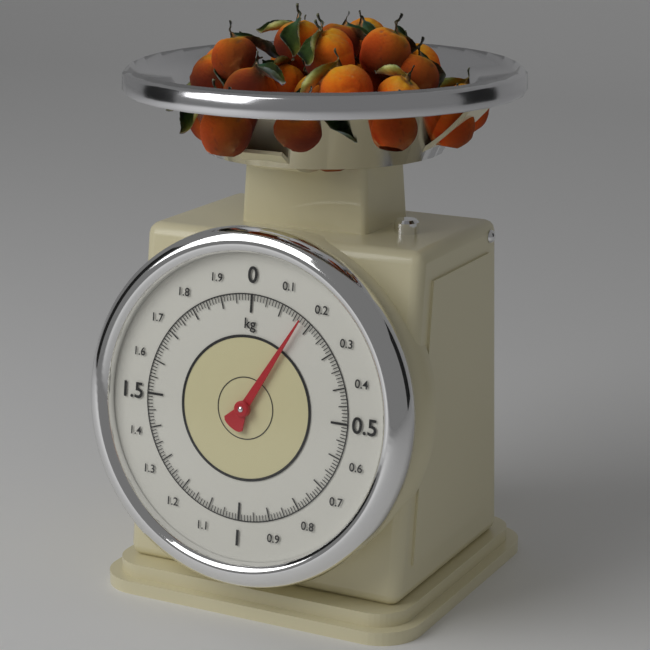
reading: 0.17 kg
